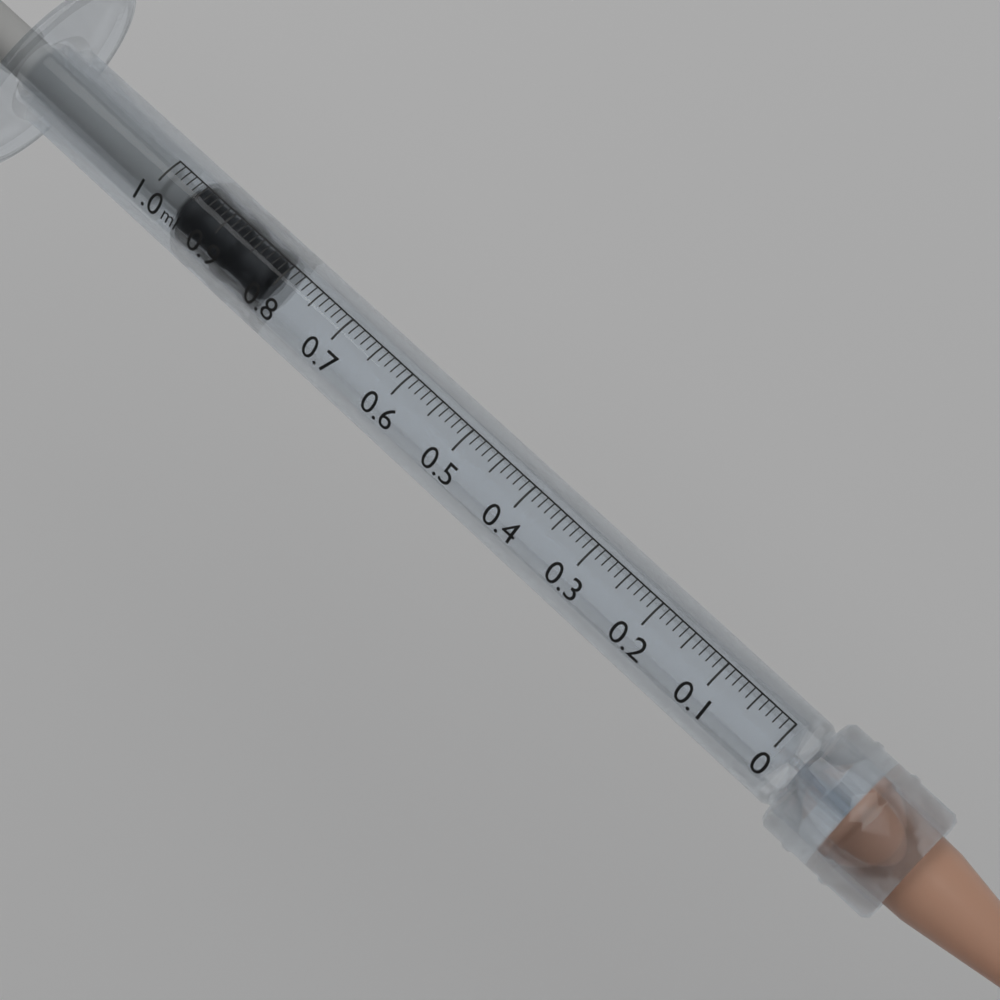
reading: 0.81 ml
